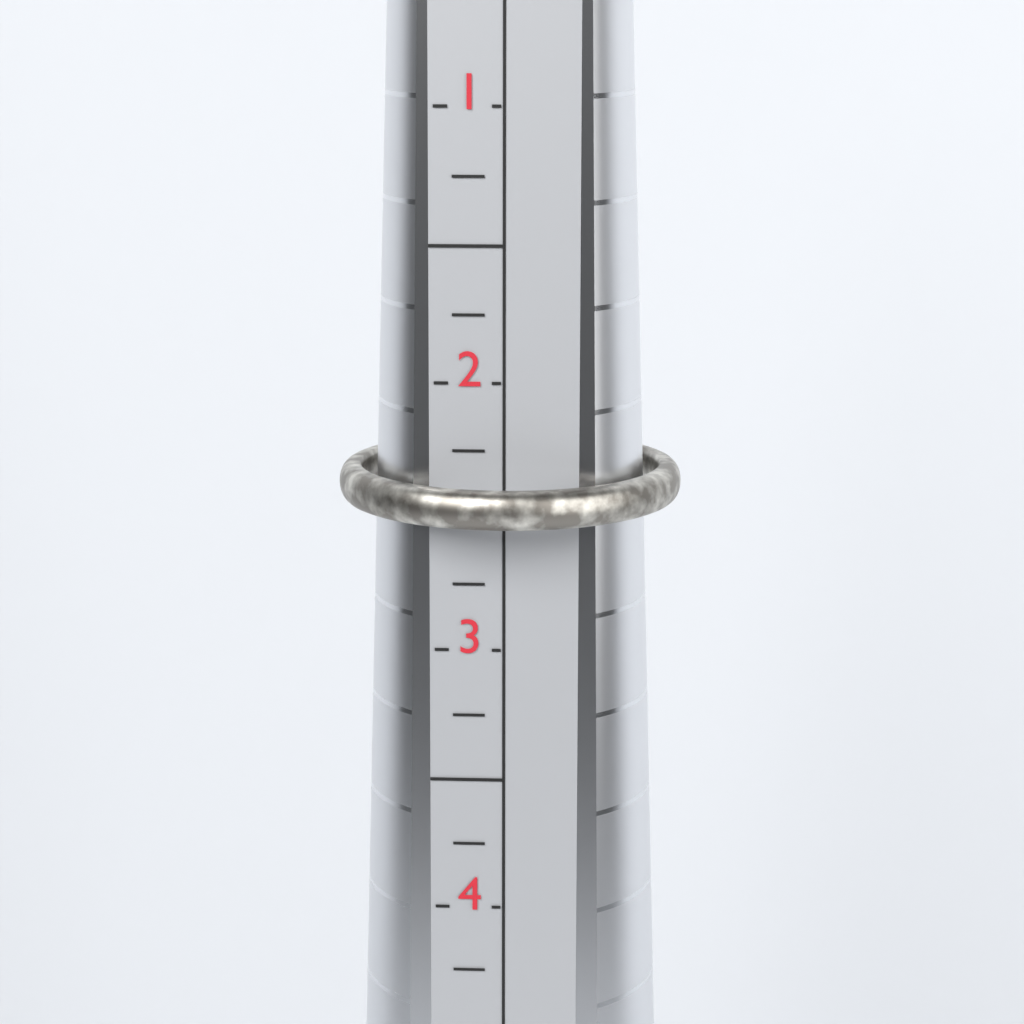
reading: 2.50 (no unit)
